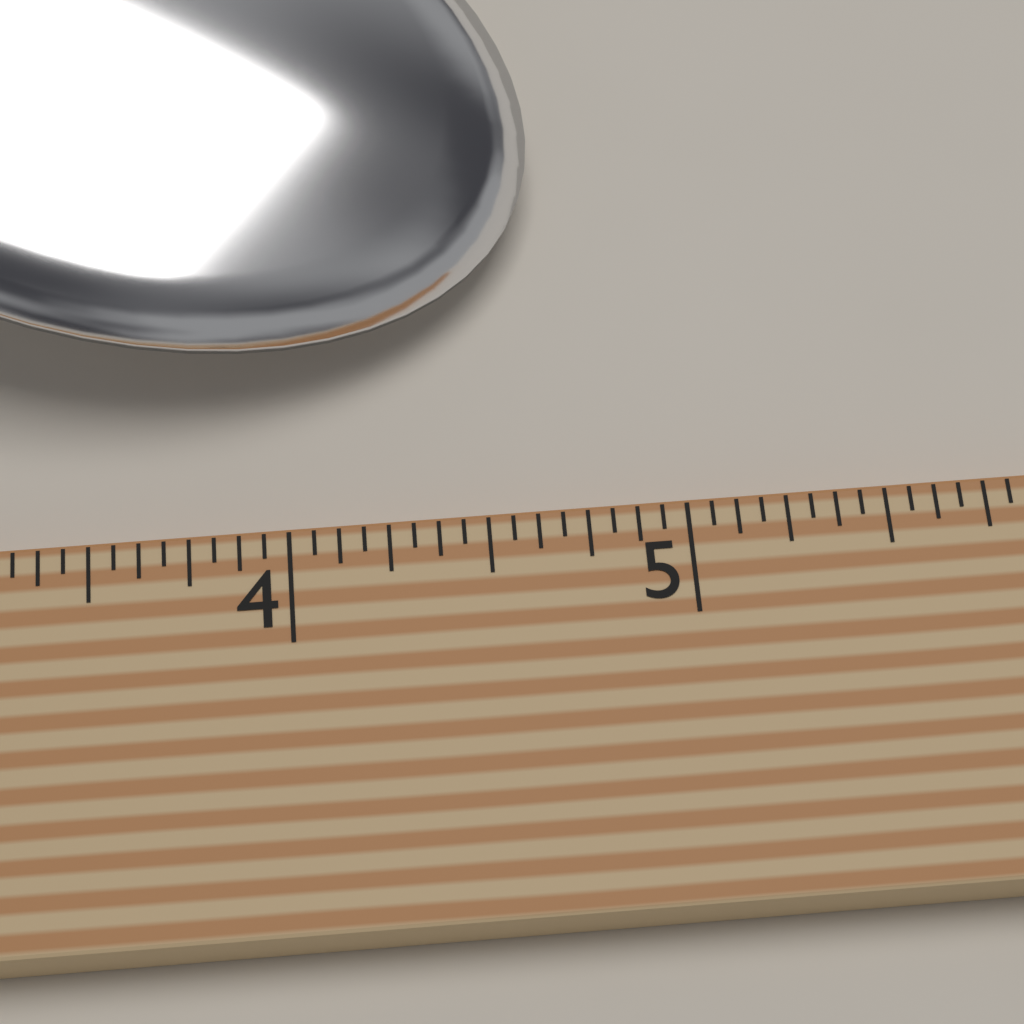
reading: 4.6875 (no unit)
